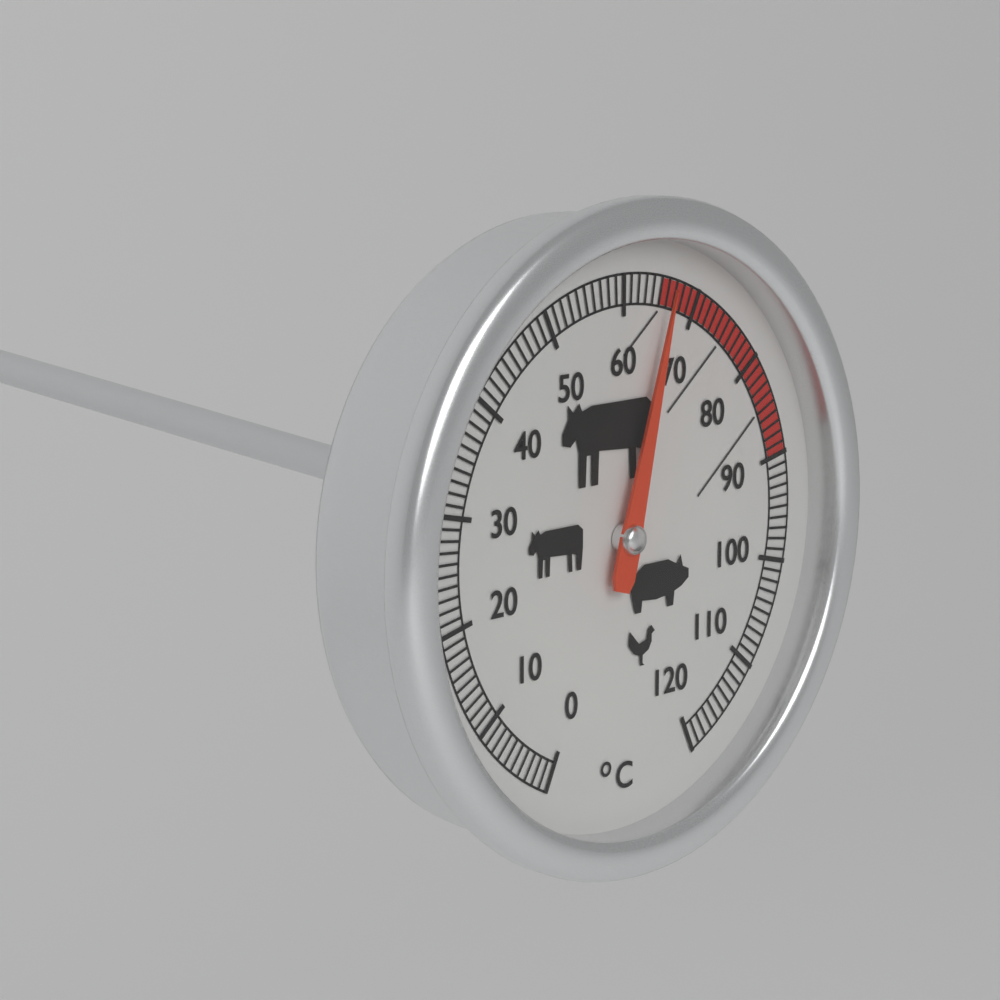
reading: 66 °C
